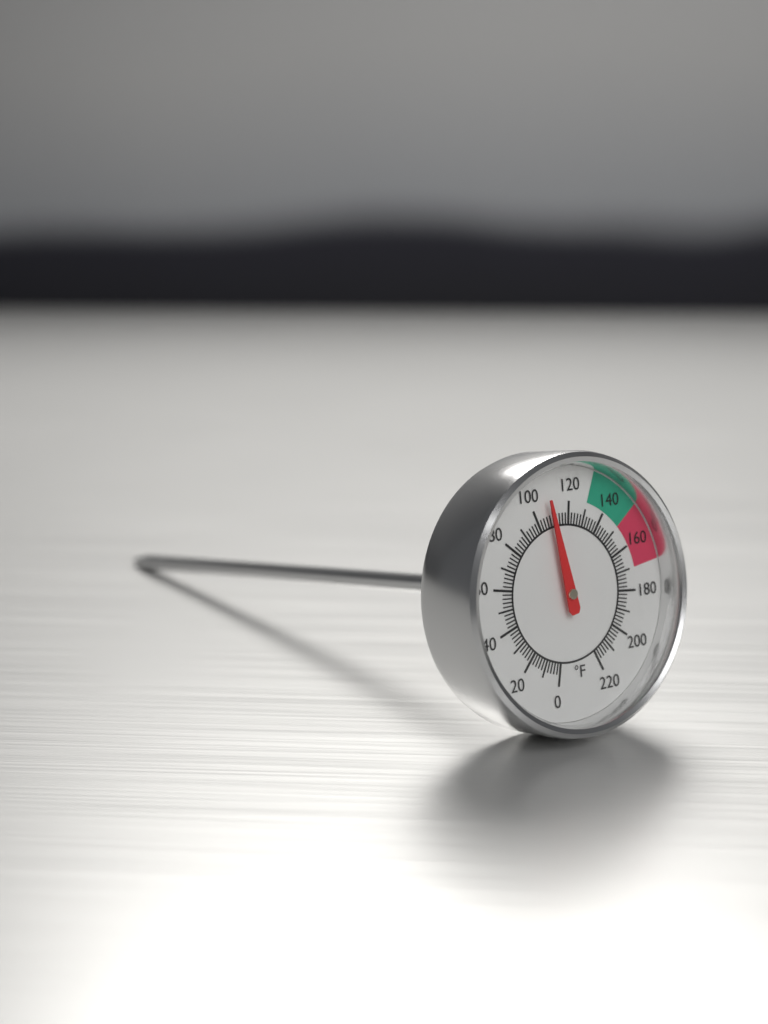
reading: 108 °F
